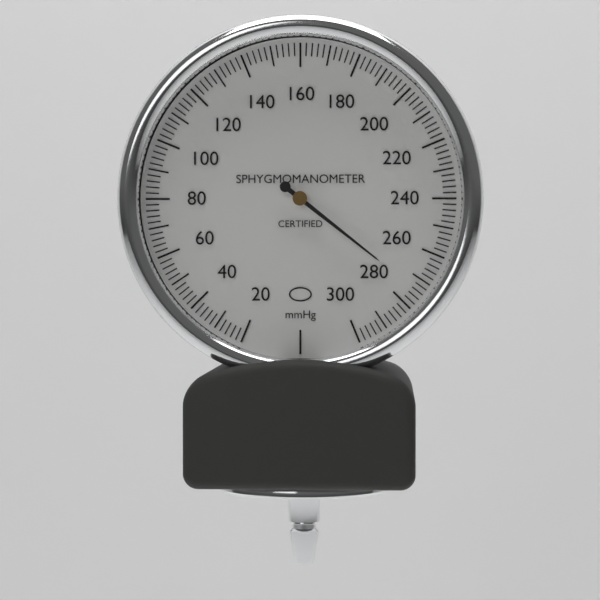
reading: 274 mmHg
